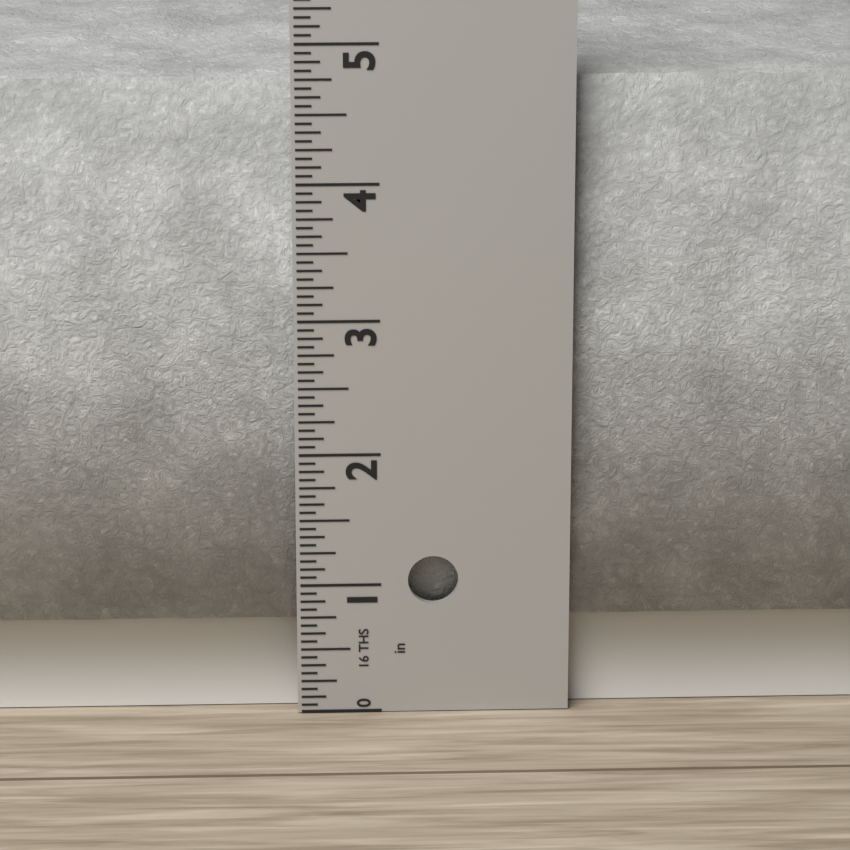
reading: 4.7500 in
